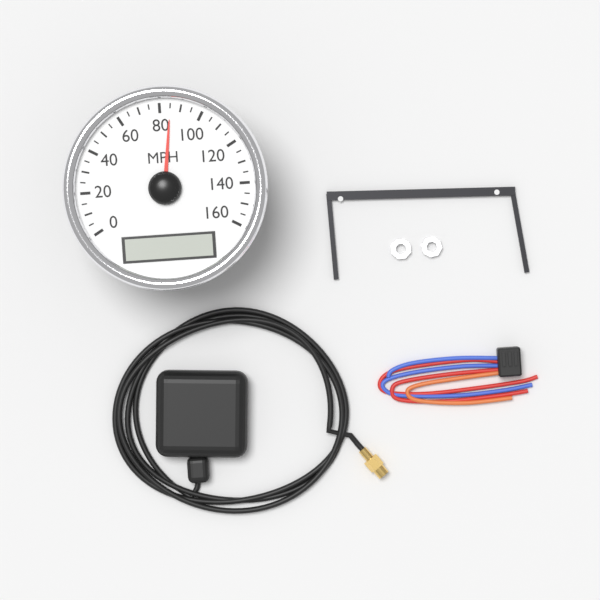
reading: 85 MPH
